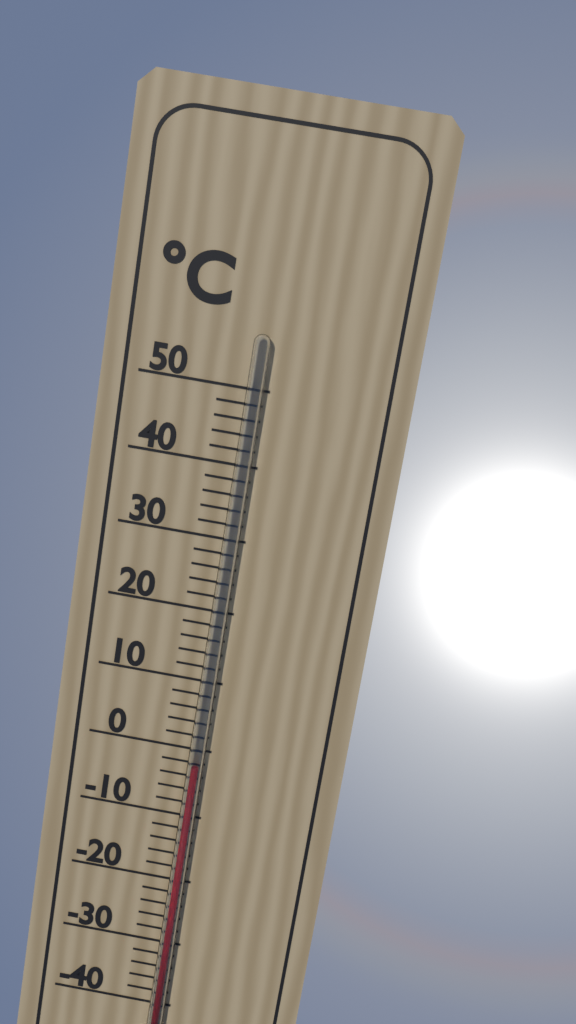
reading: -2 °C
